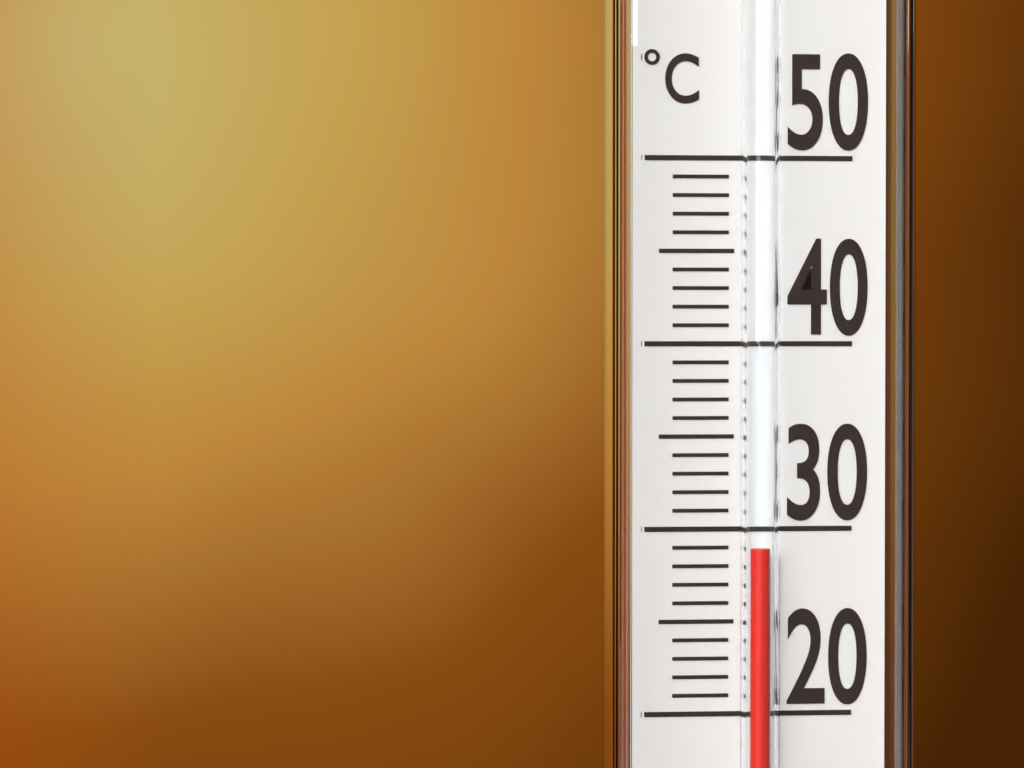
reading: 29 °C
